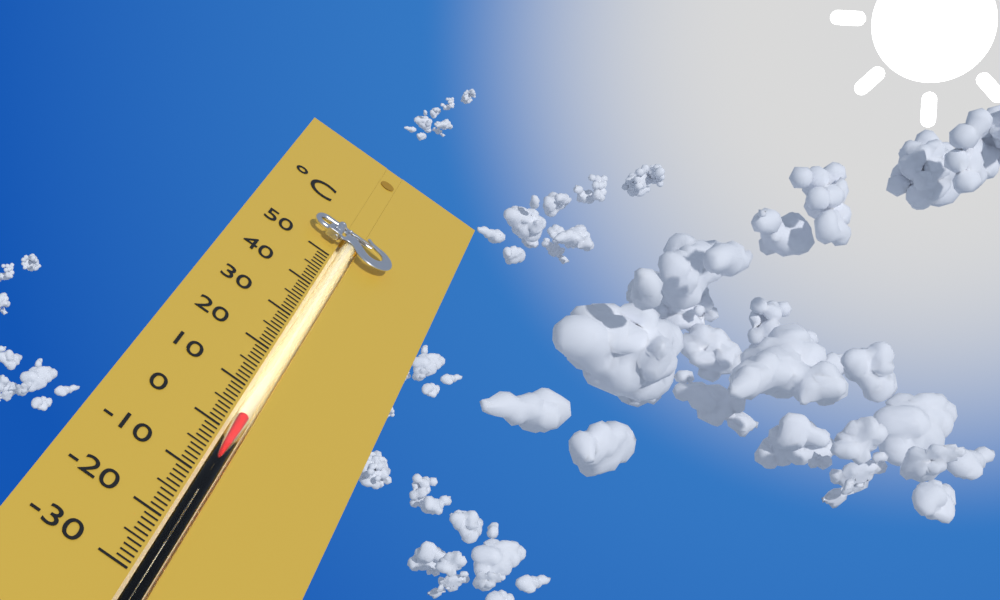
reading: 4 °C
